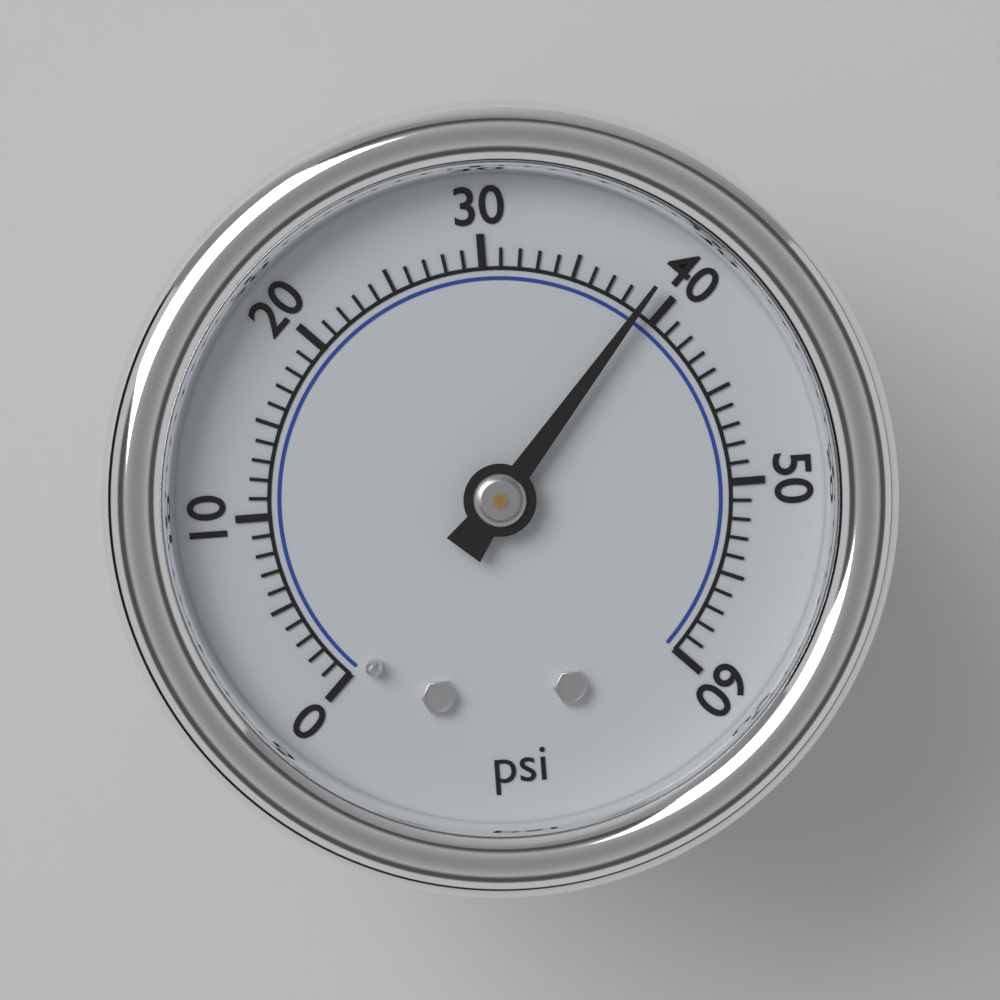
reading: 39 psi
